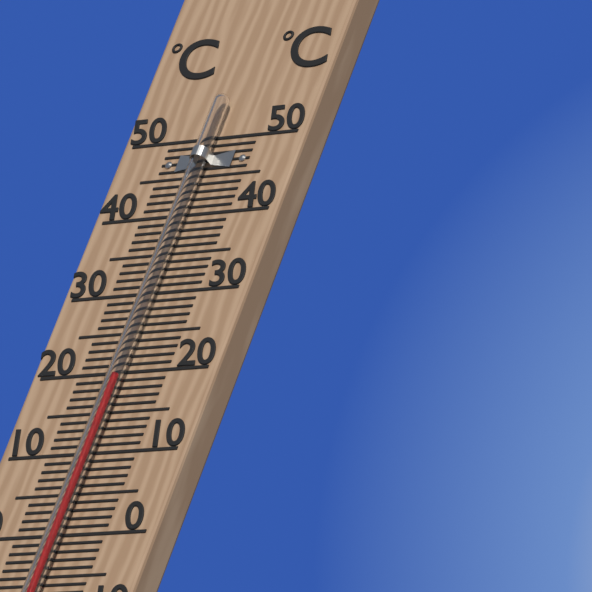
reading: 19 °C
